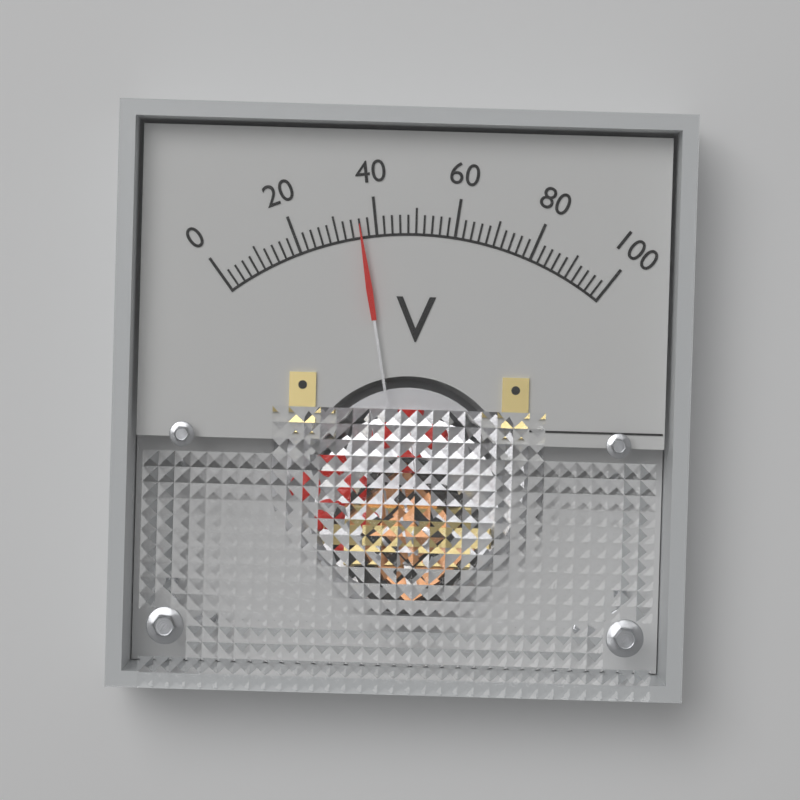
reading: 36 V
